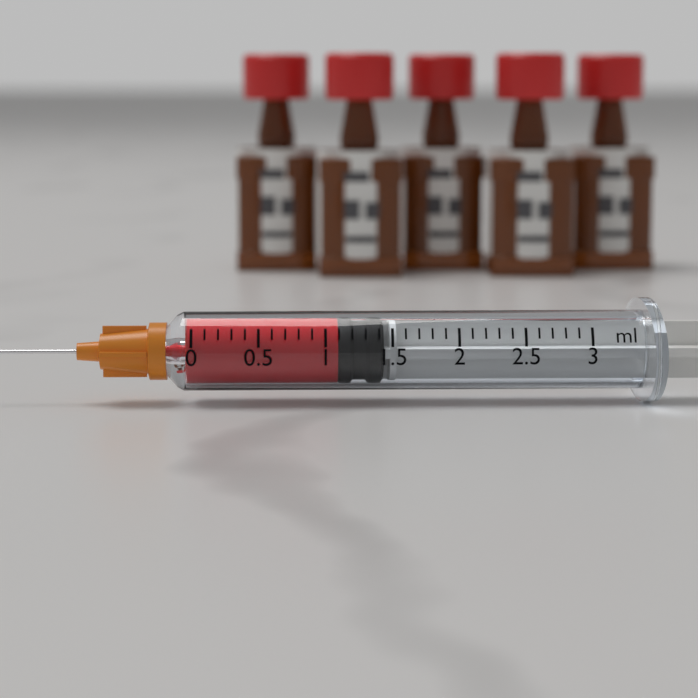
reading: 1.1 ml
